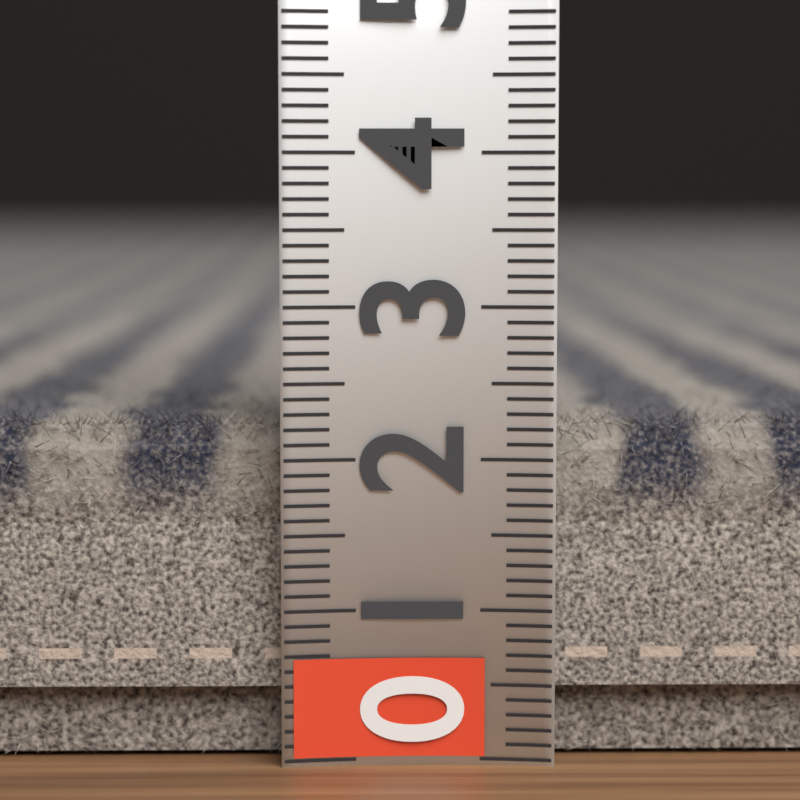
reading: 2.3 (no unit)
